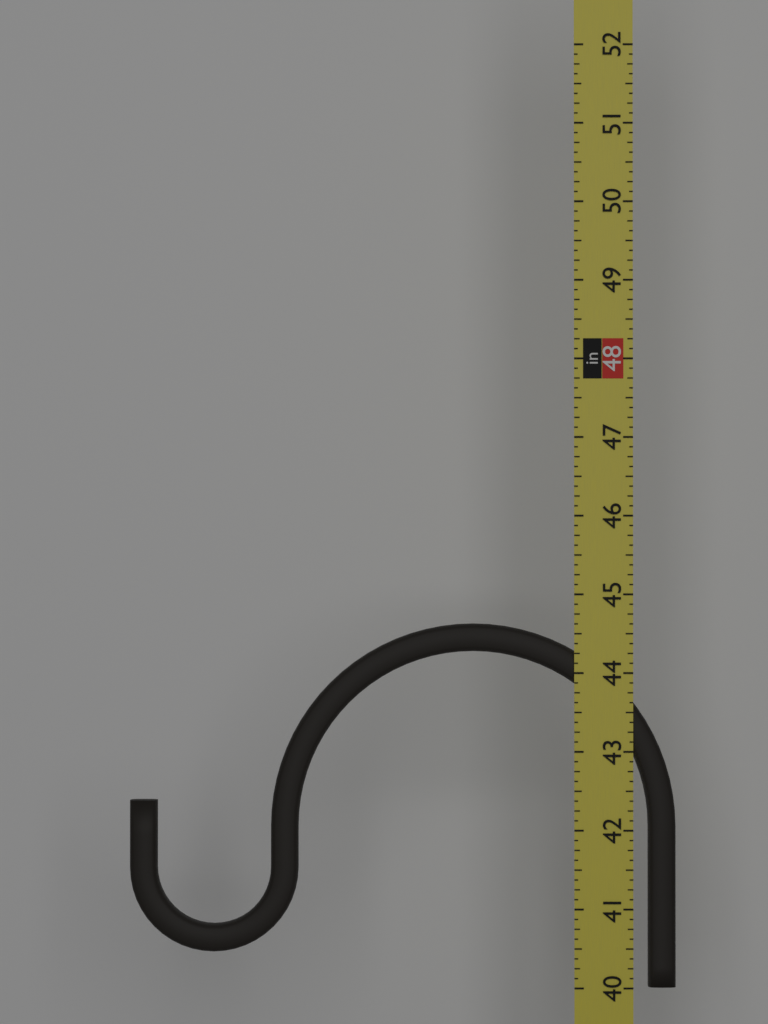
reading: 44.625 in
